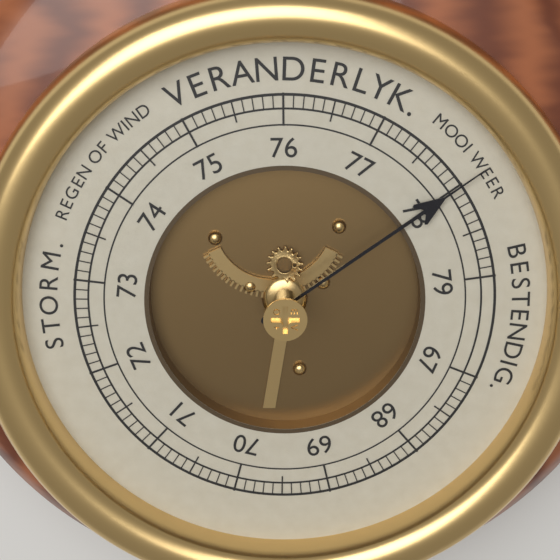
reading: 78.0 (no unit)
